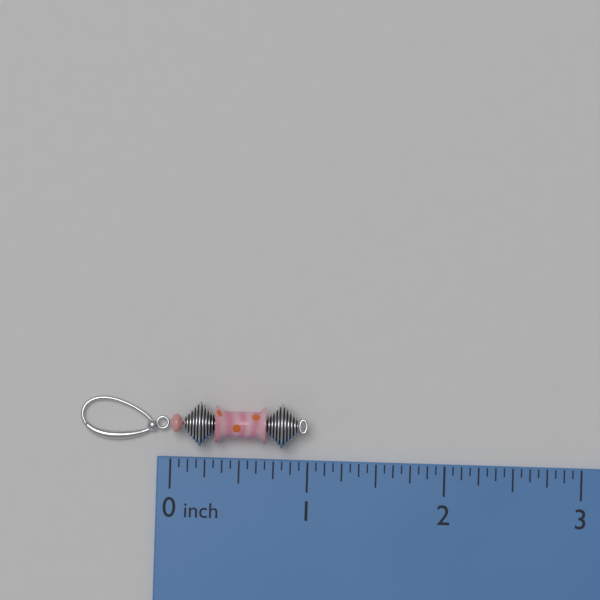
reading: 1.0000 inch
